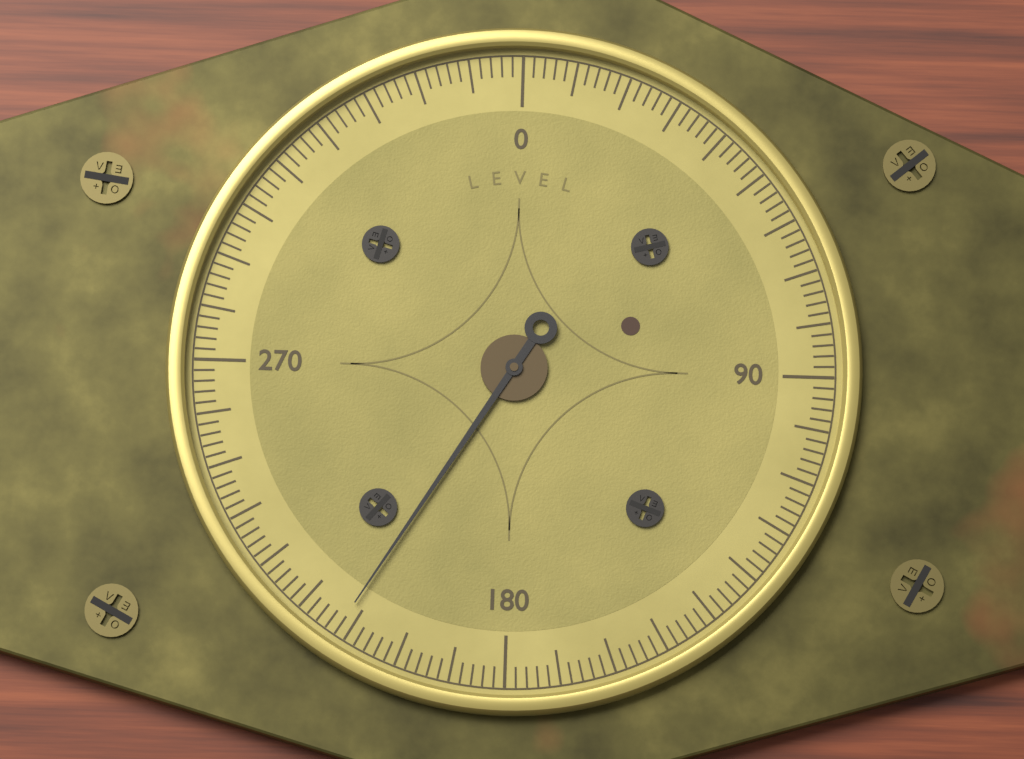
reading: 212 (no unit)
